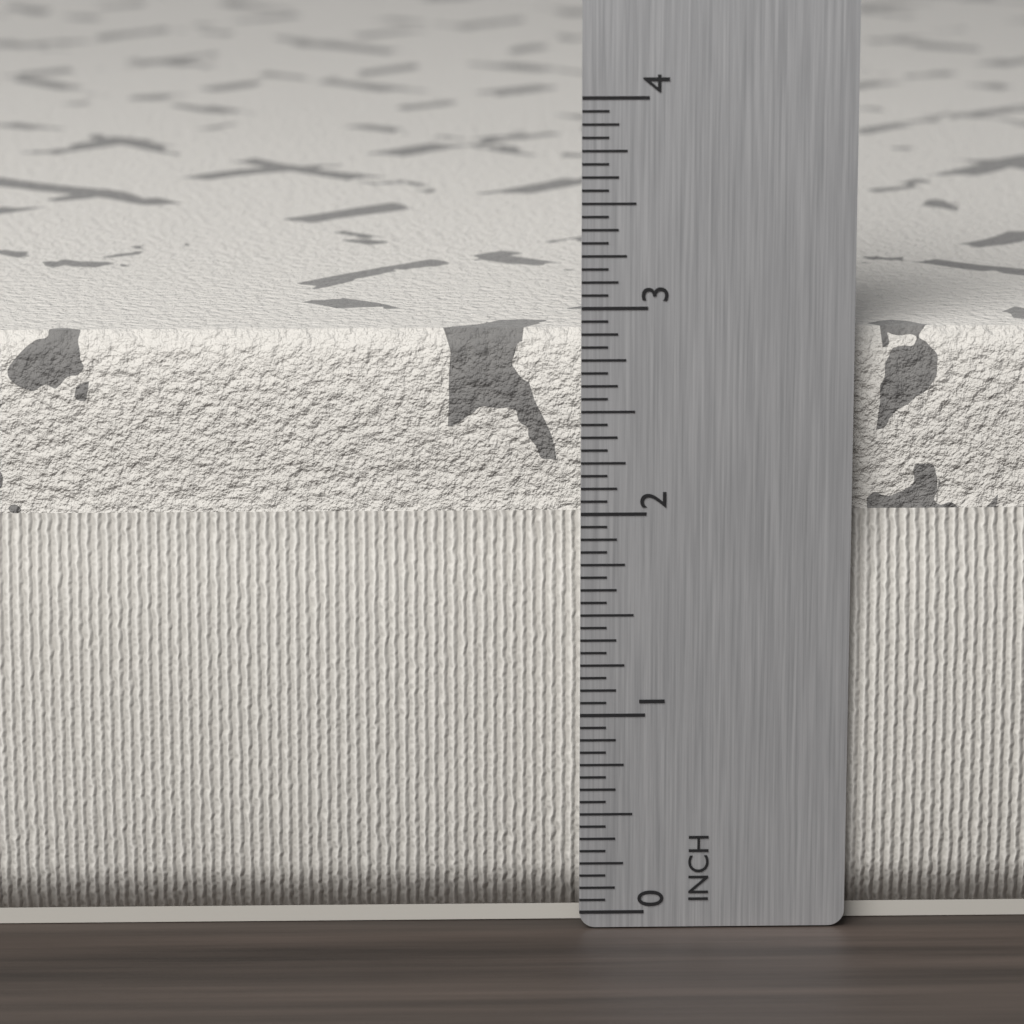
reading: 2.8750 in
